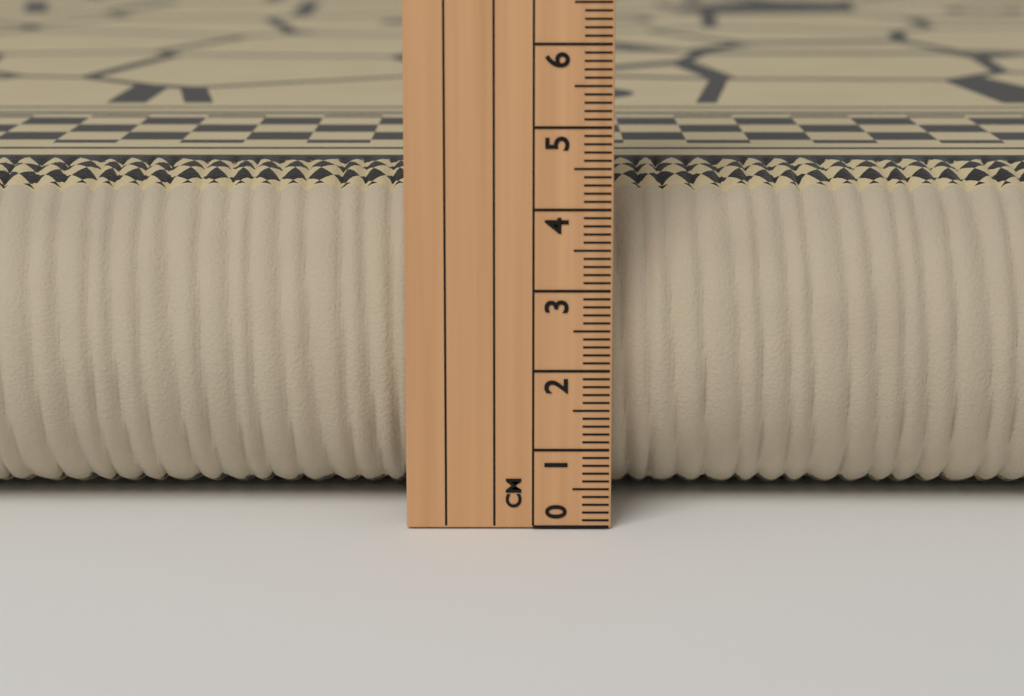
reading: 4.3 cm
